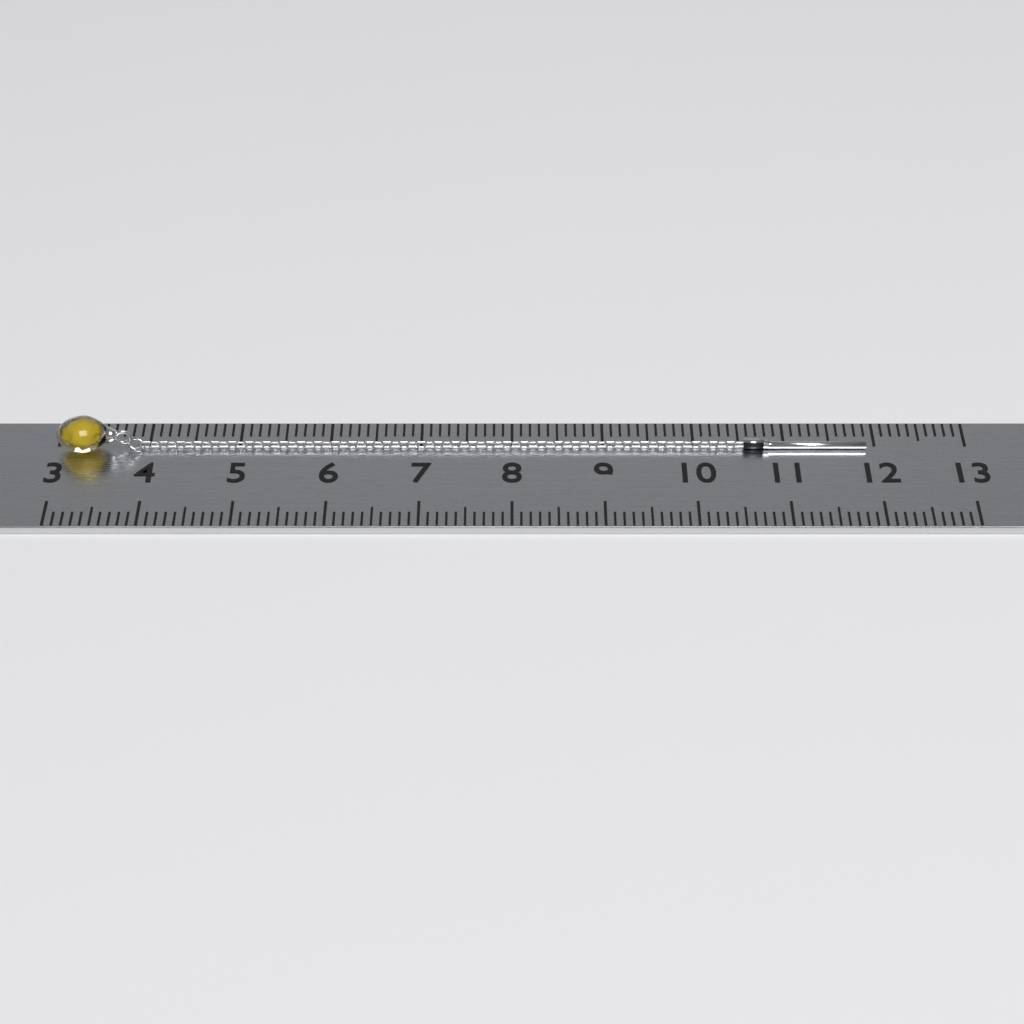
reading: 11.9 (no unit)
